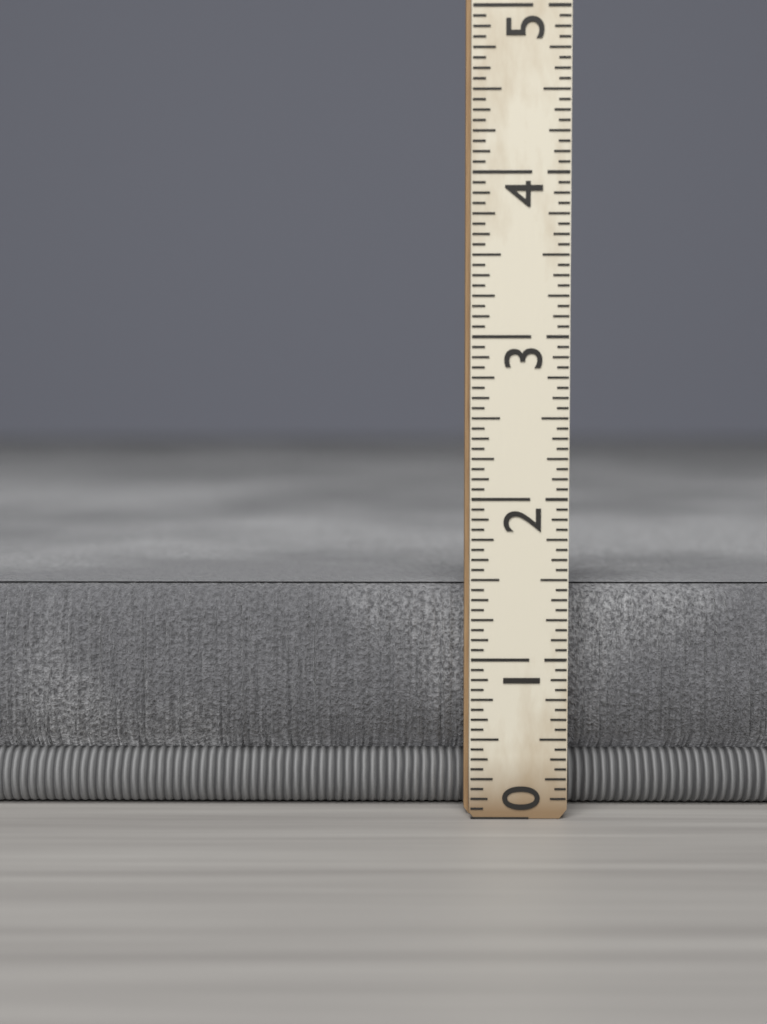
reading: 1.4375 (no unit)
